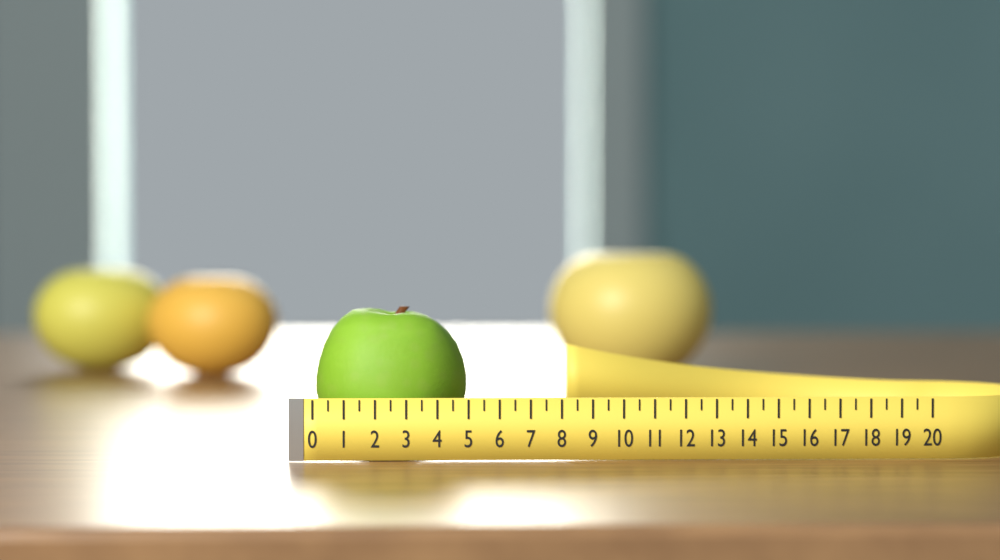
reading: 5.0 (no unit)
